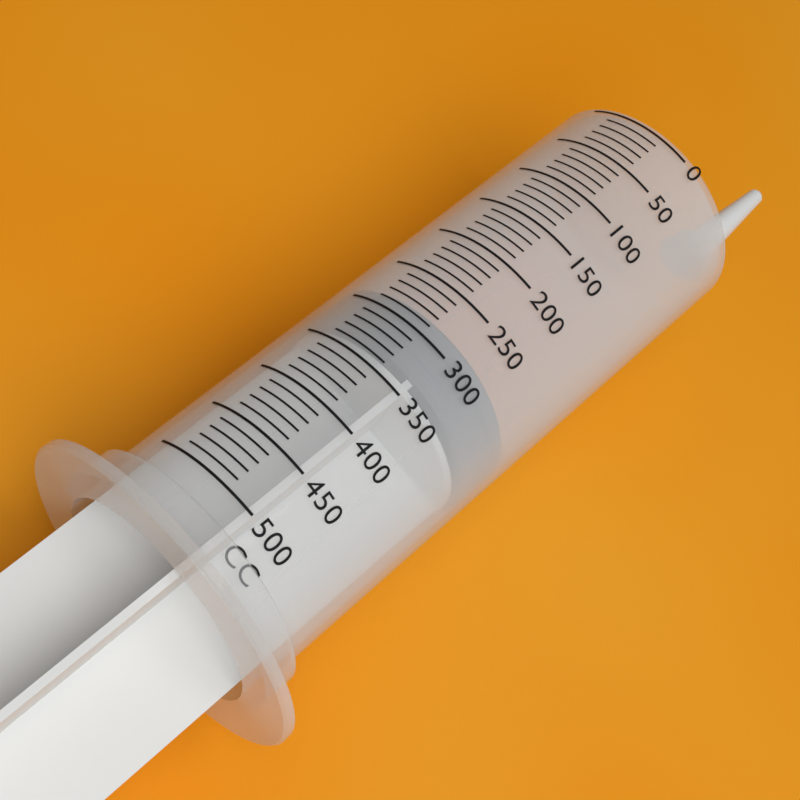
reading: 280 cc
